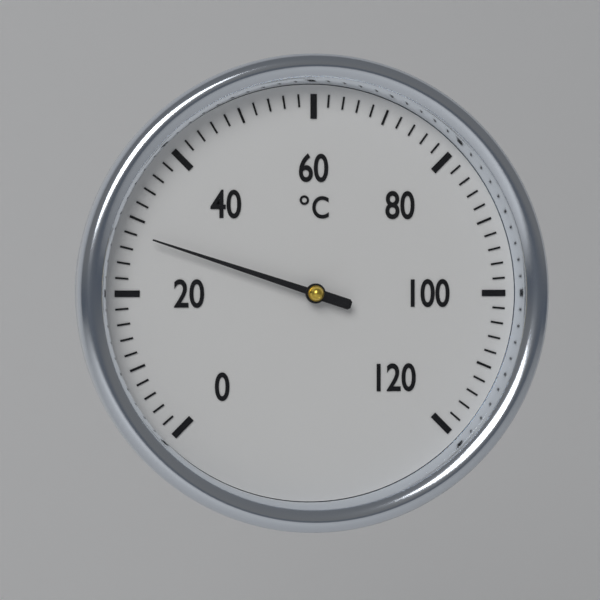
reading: 28 °C
